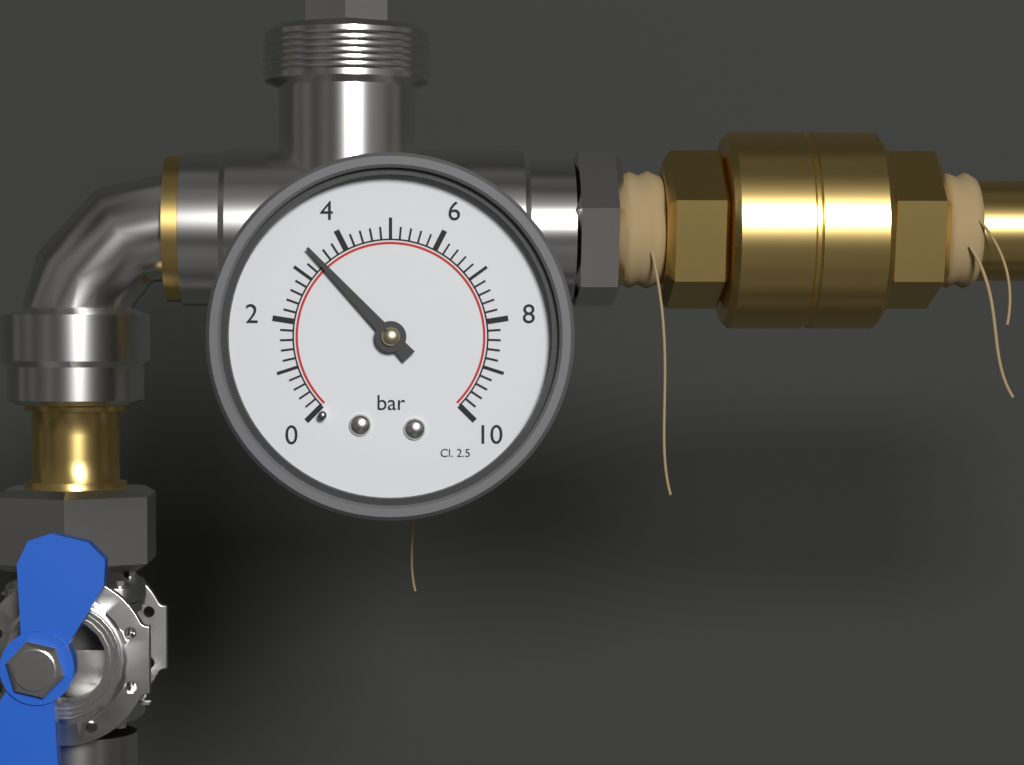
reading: 3.4 bar
